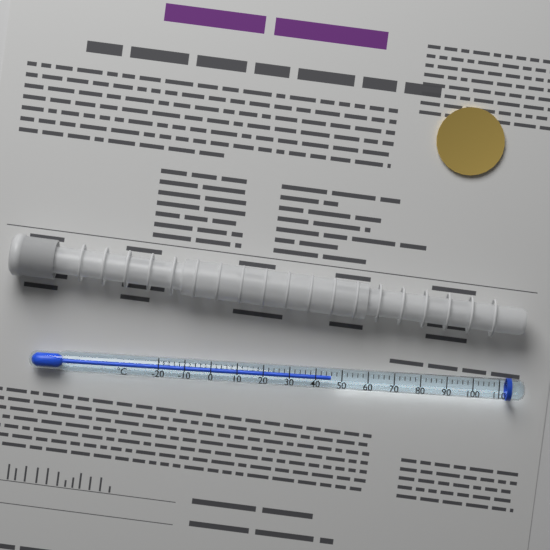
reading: 46 °C
